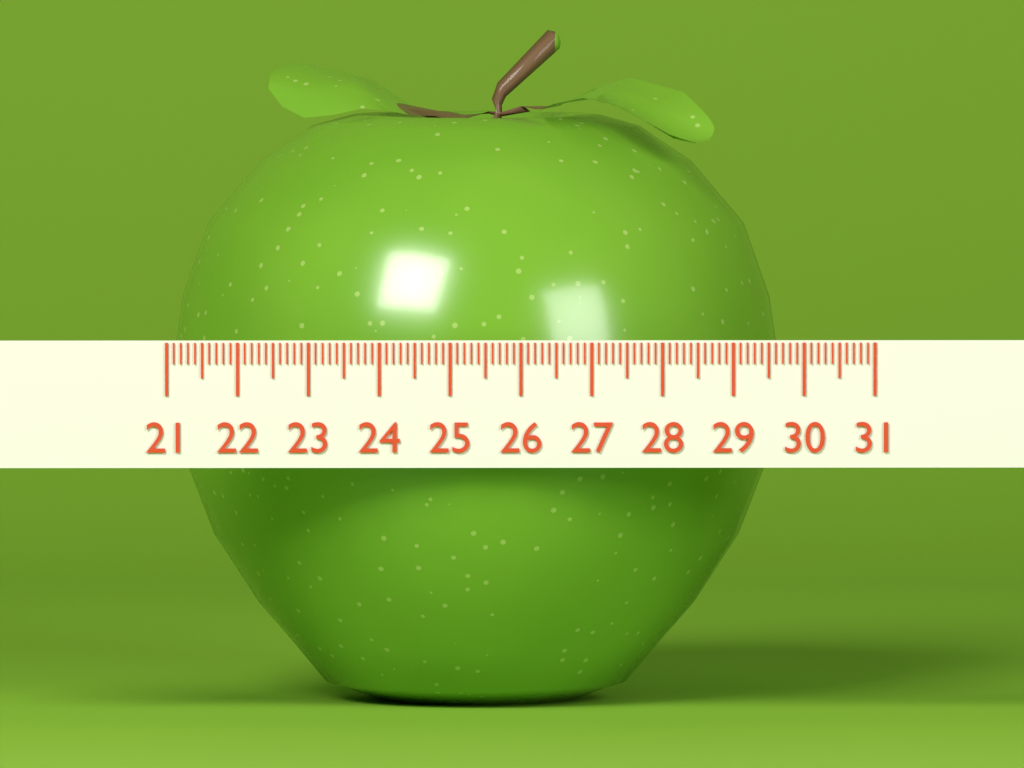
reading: 29.8 (no unit)
